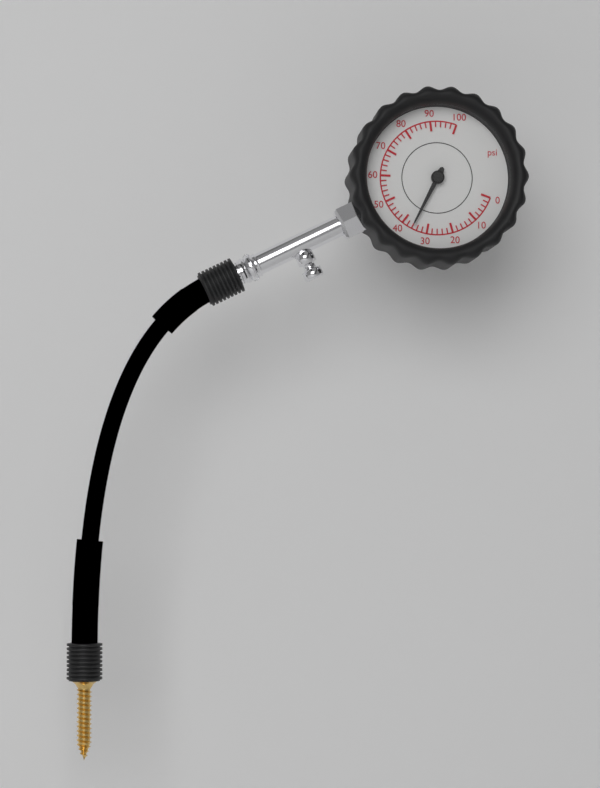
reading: 36 psi
